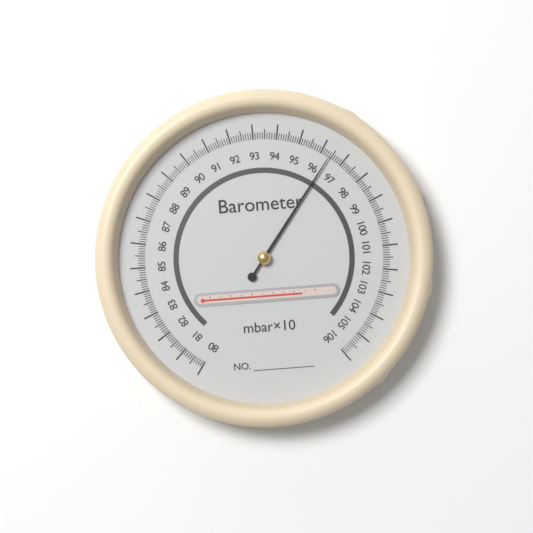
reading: 96.4 mbar×10
